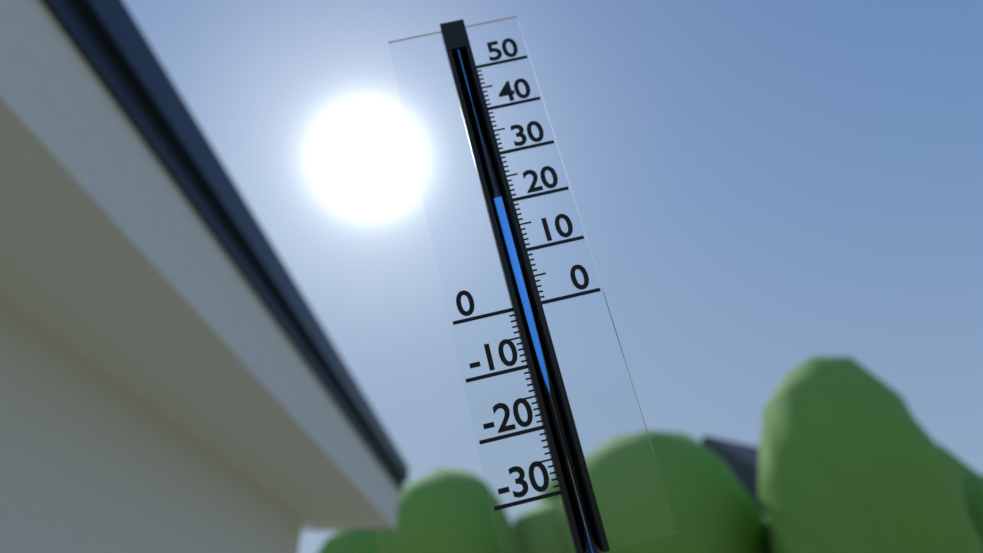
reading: 21 (no unit)
